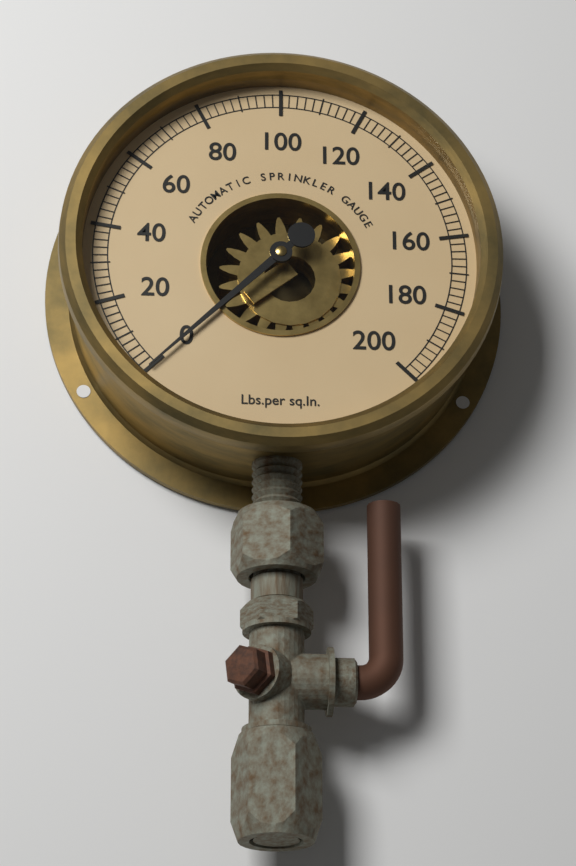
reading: 0 psi
